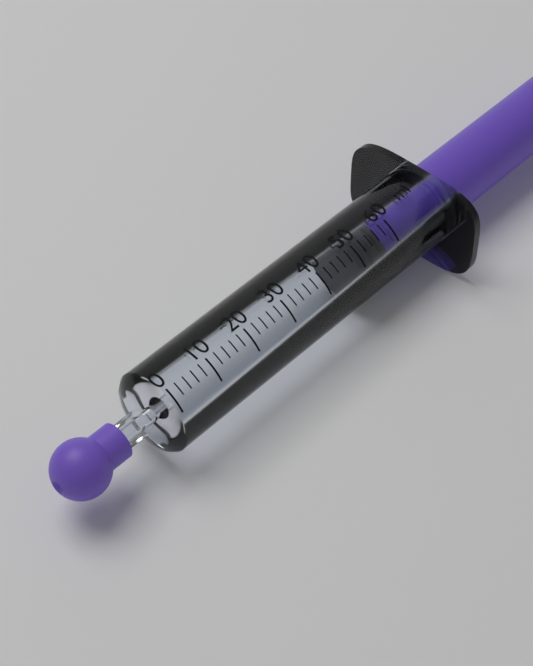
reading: 50 ml
